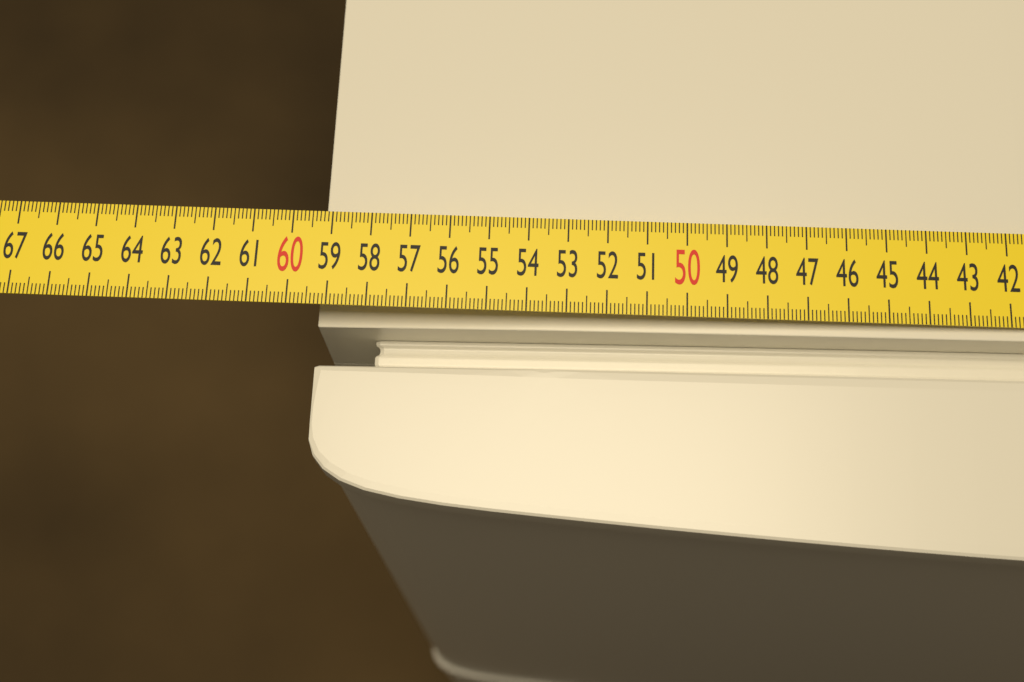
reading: 59.3 cm
